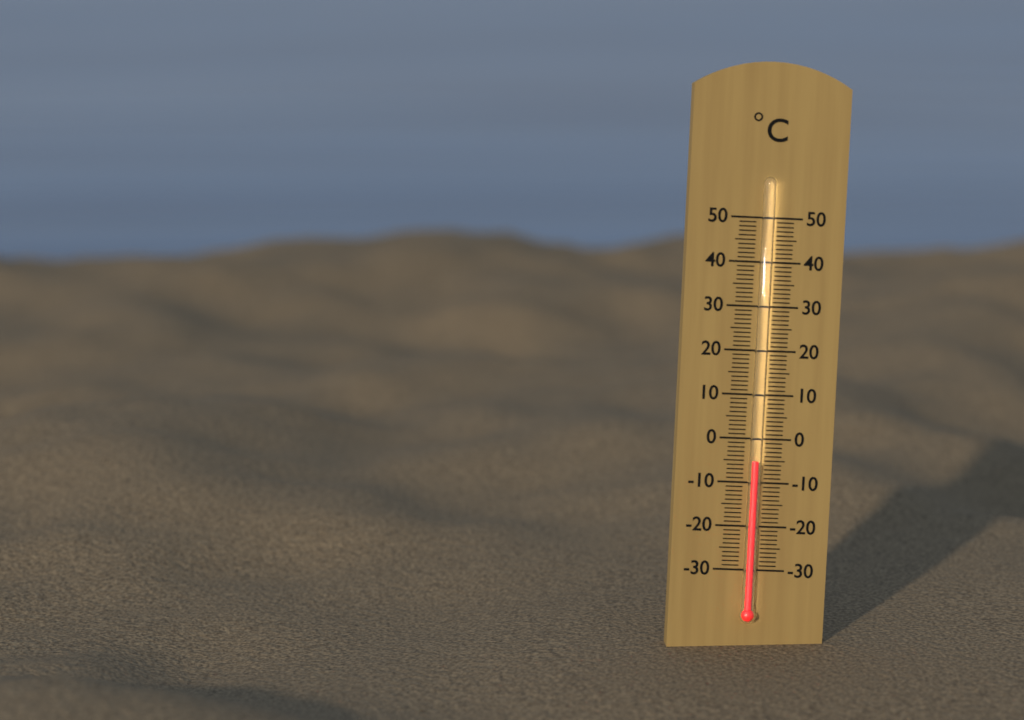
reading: -5 °C
